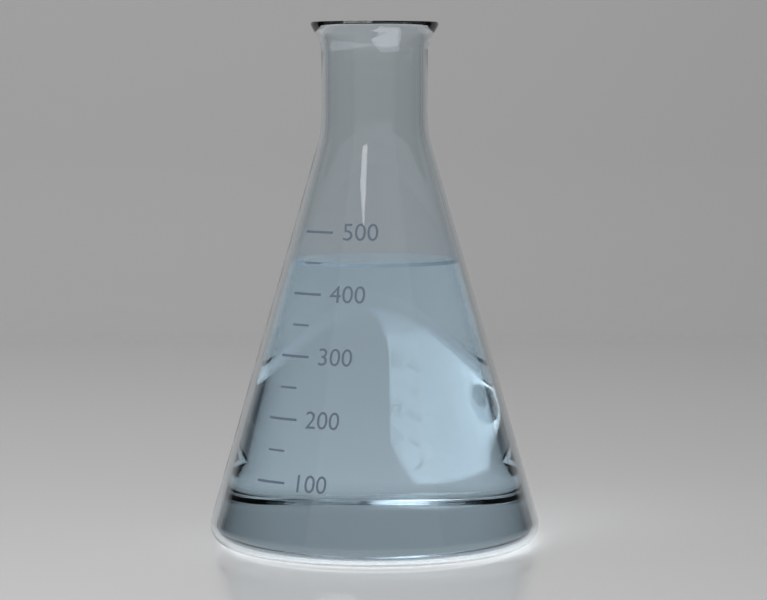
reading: 450 (no unit)
